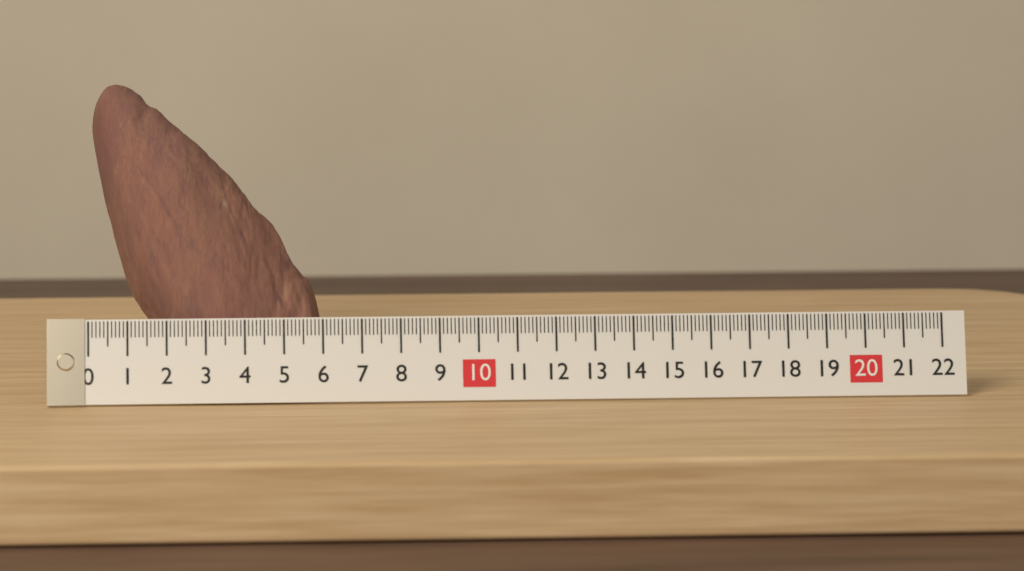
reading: 6.0 (no unit)
